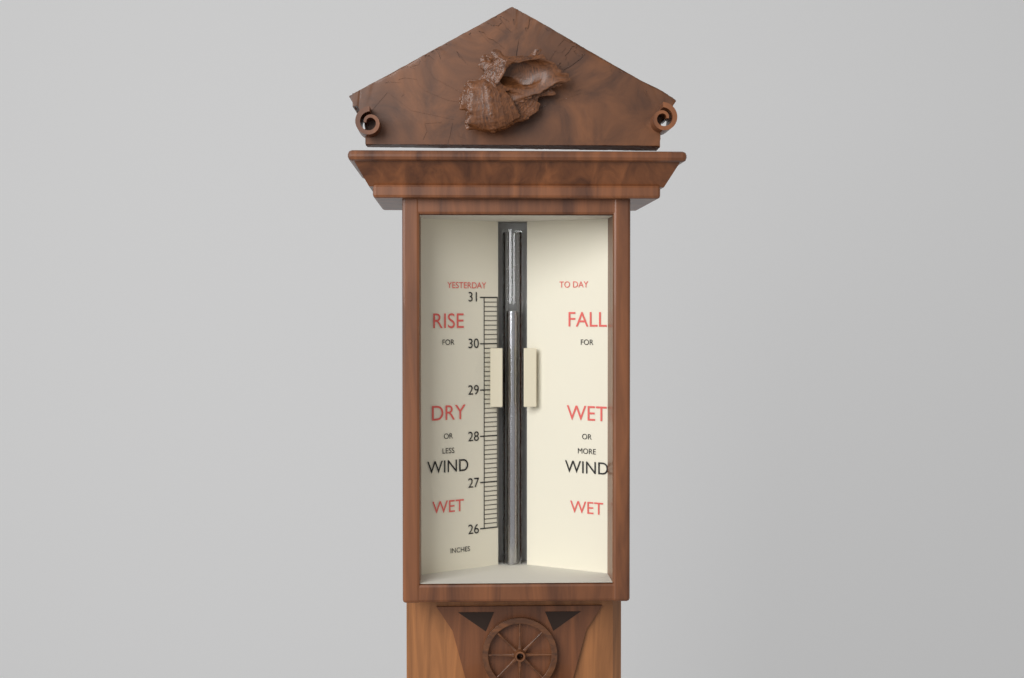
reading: 30.7 in
